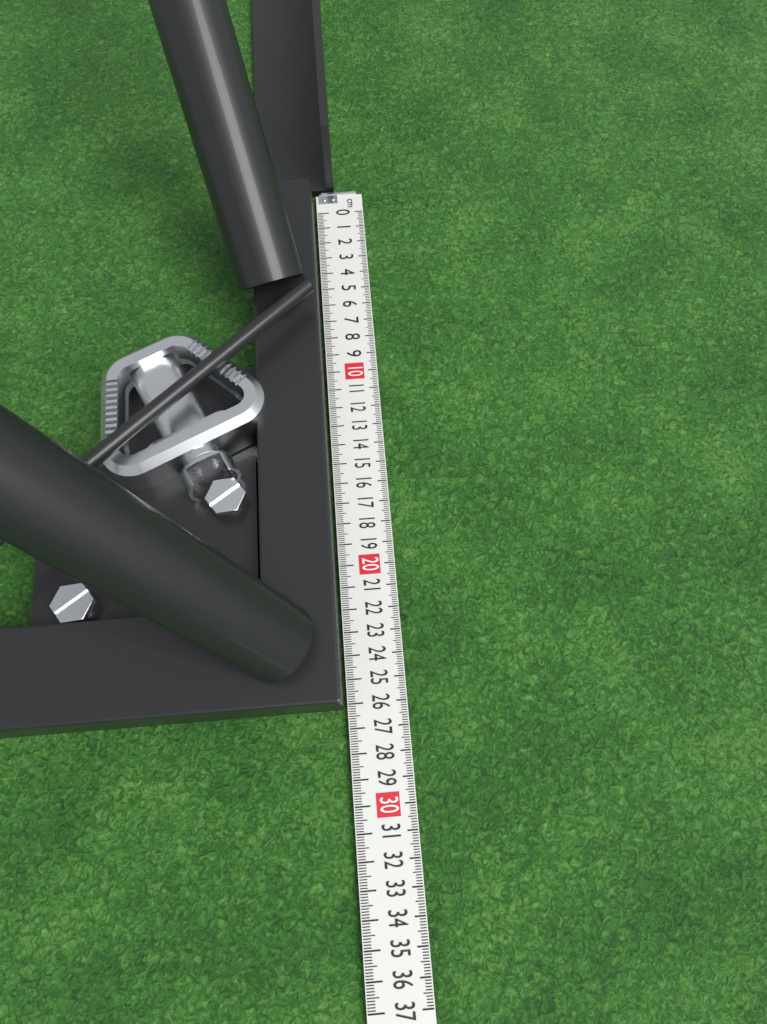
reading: 26.2 cm
